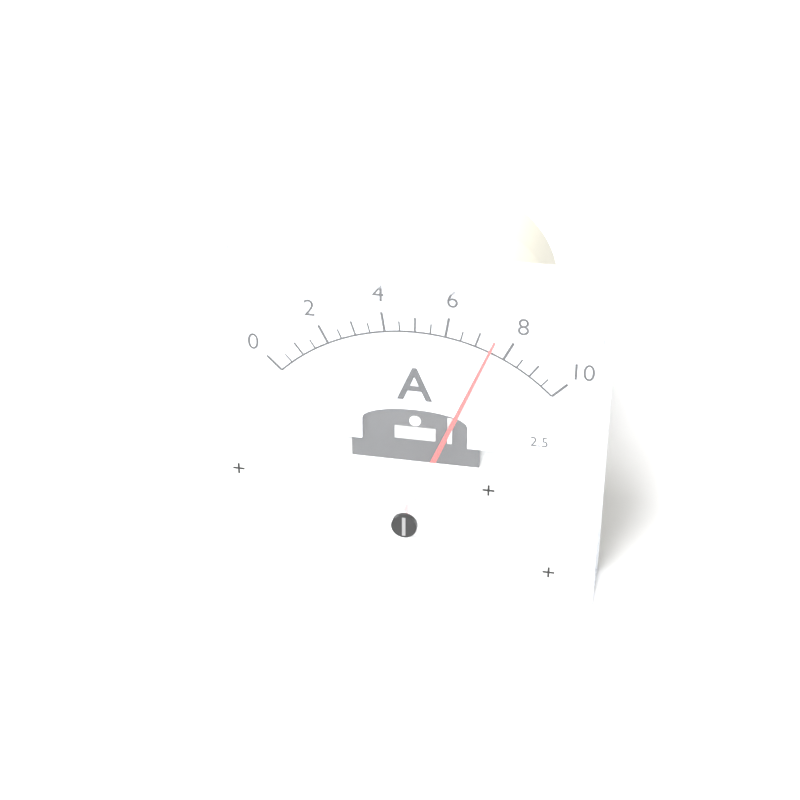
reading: 7.5 A
